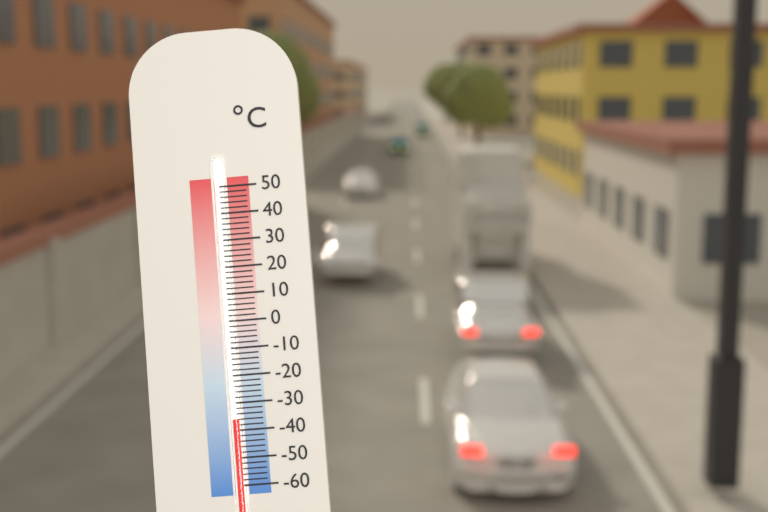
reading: -36 °C
